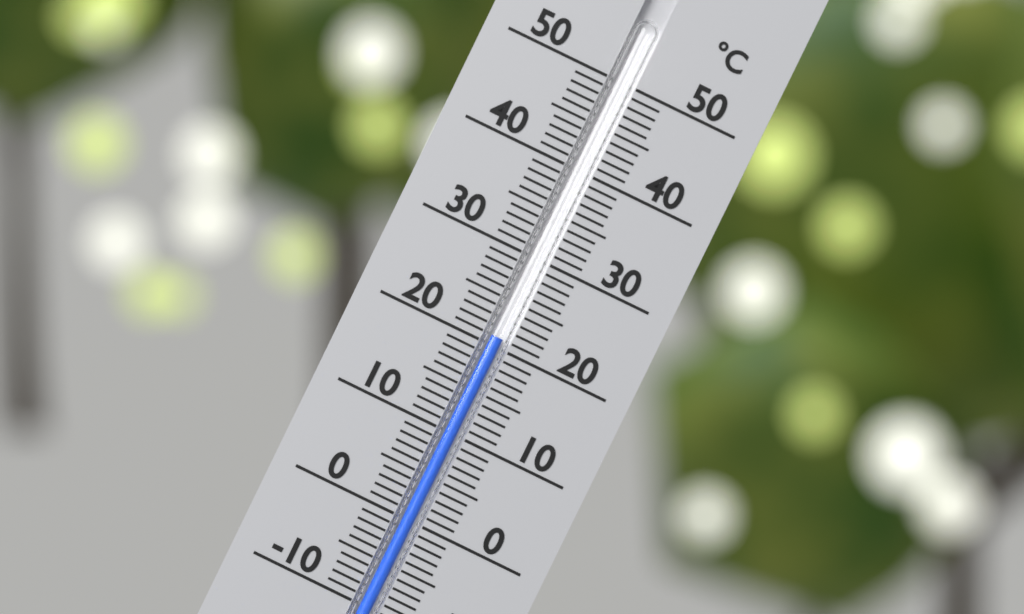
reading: 21 °C
